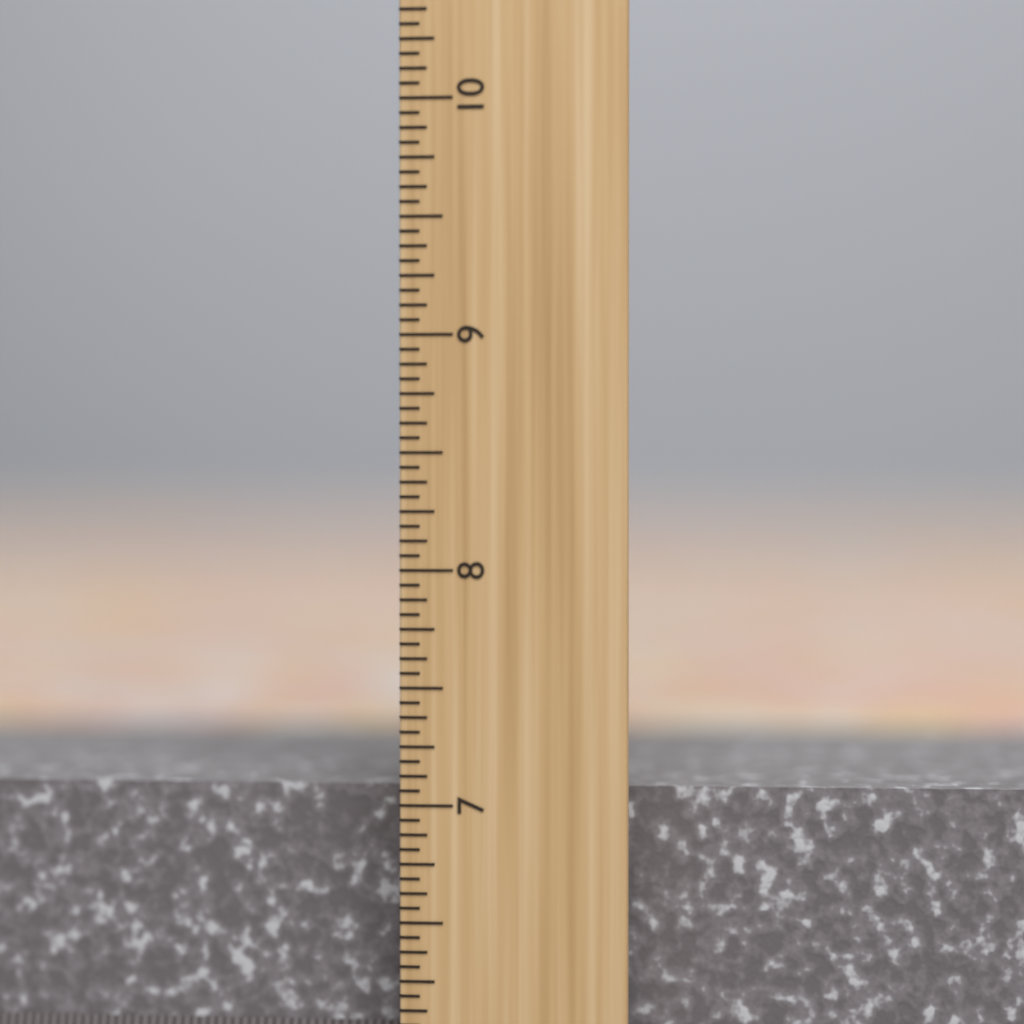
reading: 7.0625 inch
